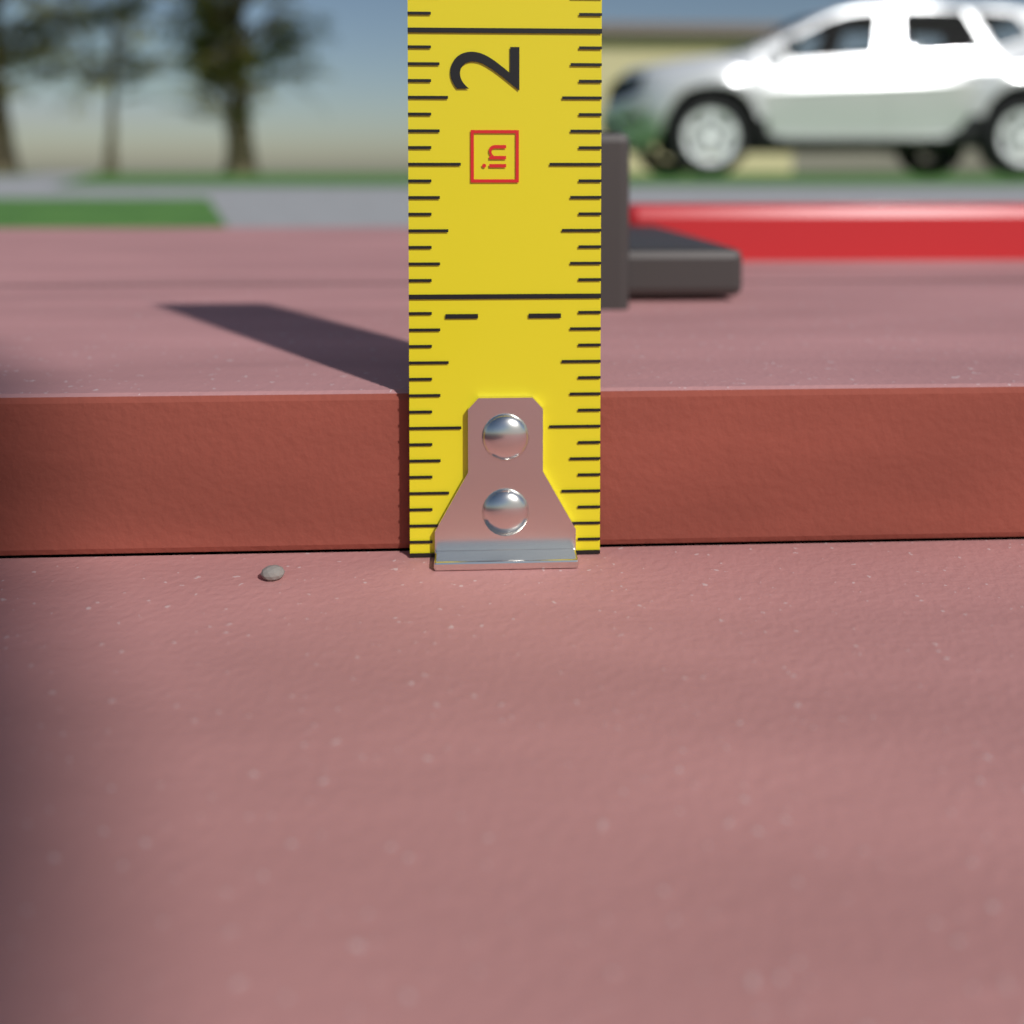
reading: 0.6250 in
